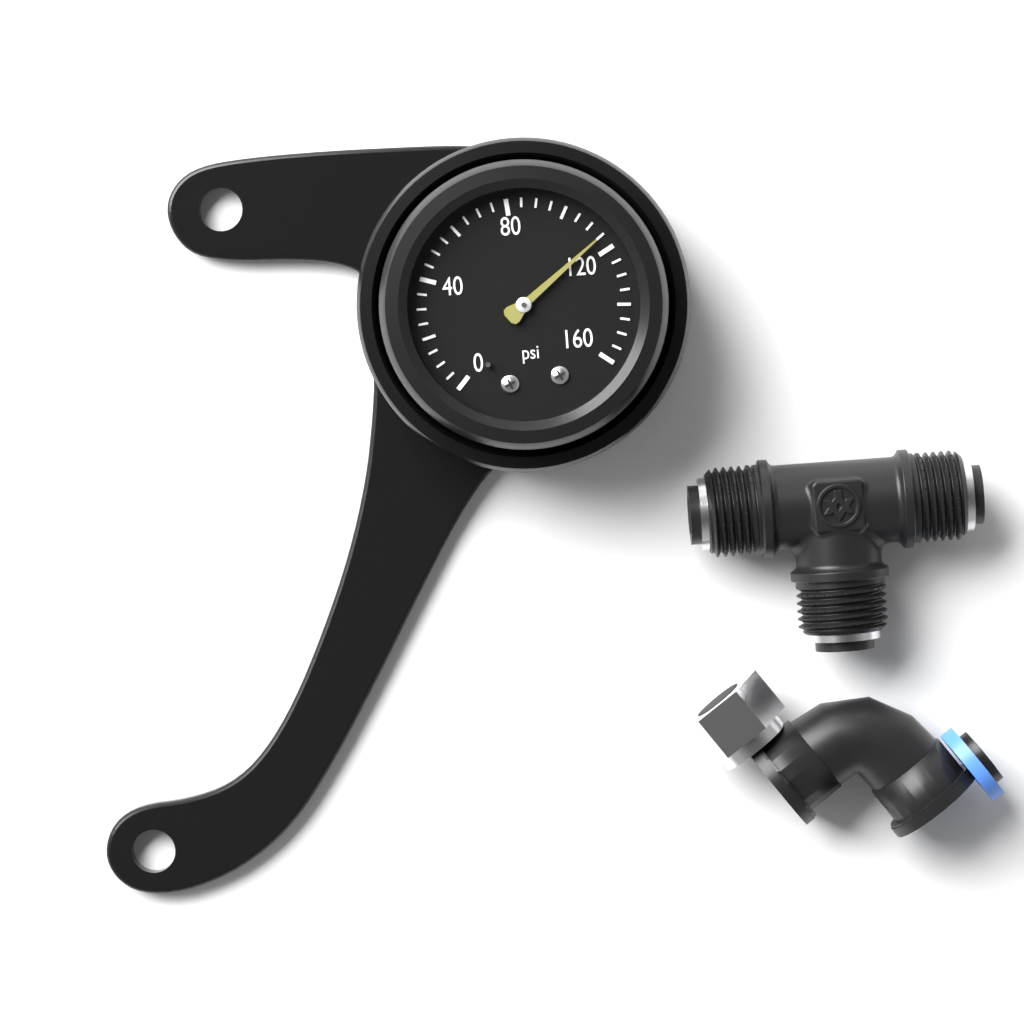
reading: 115 psi
